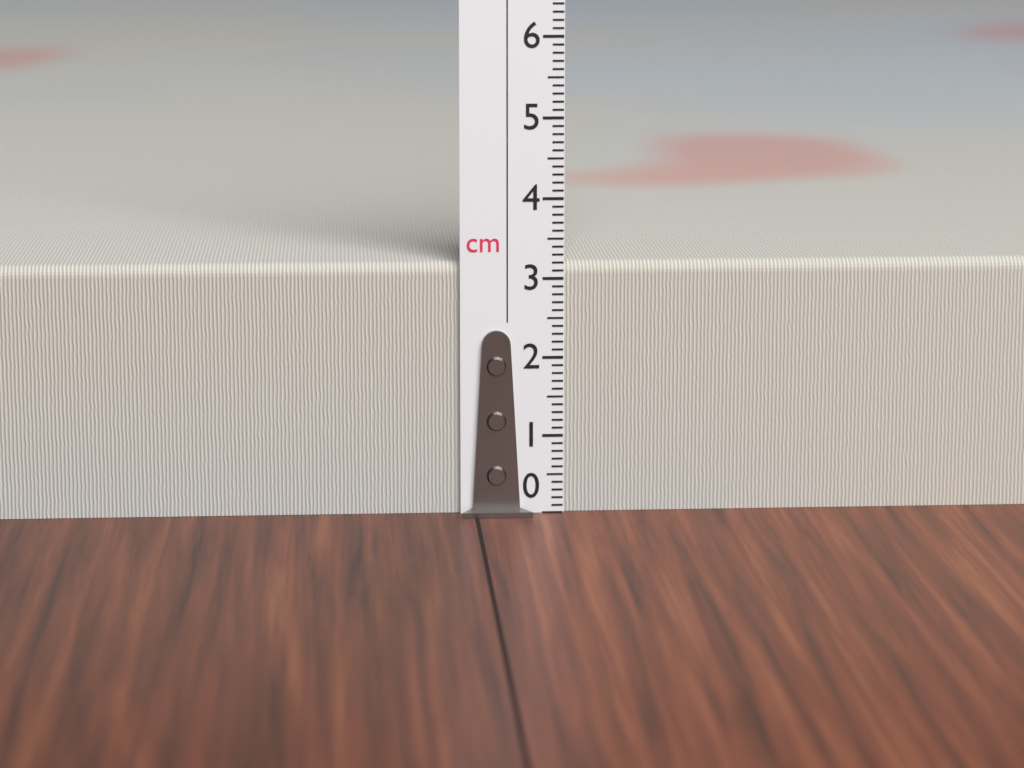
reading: 3.2 cm
